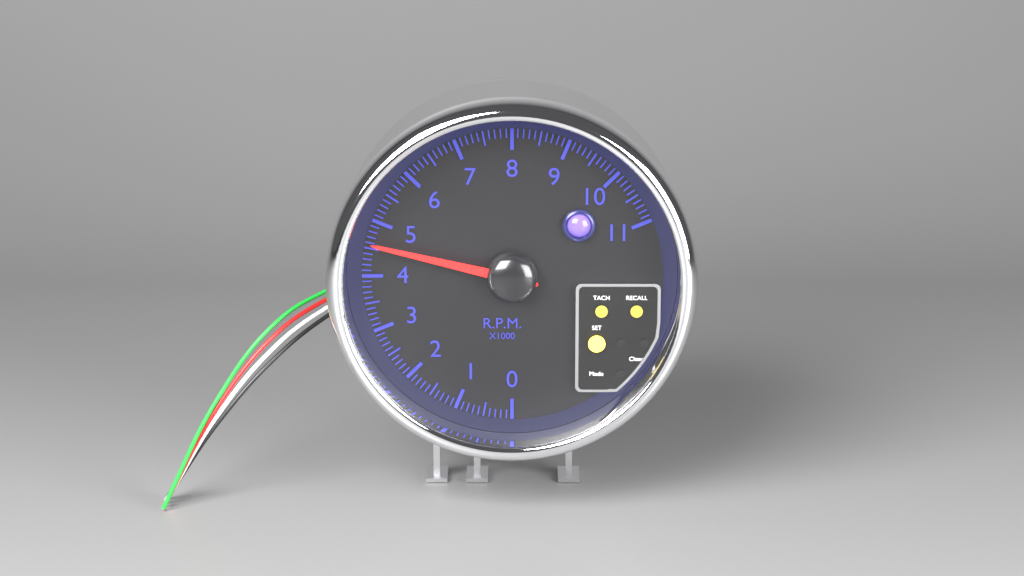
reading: 4.6 rpm x1000
